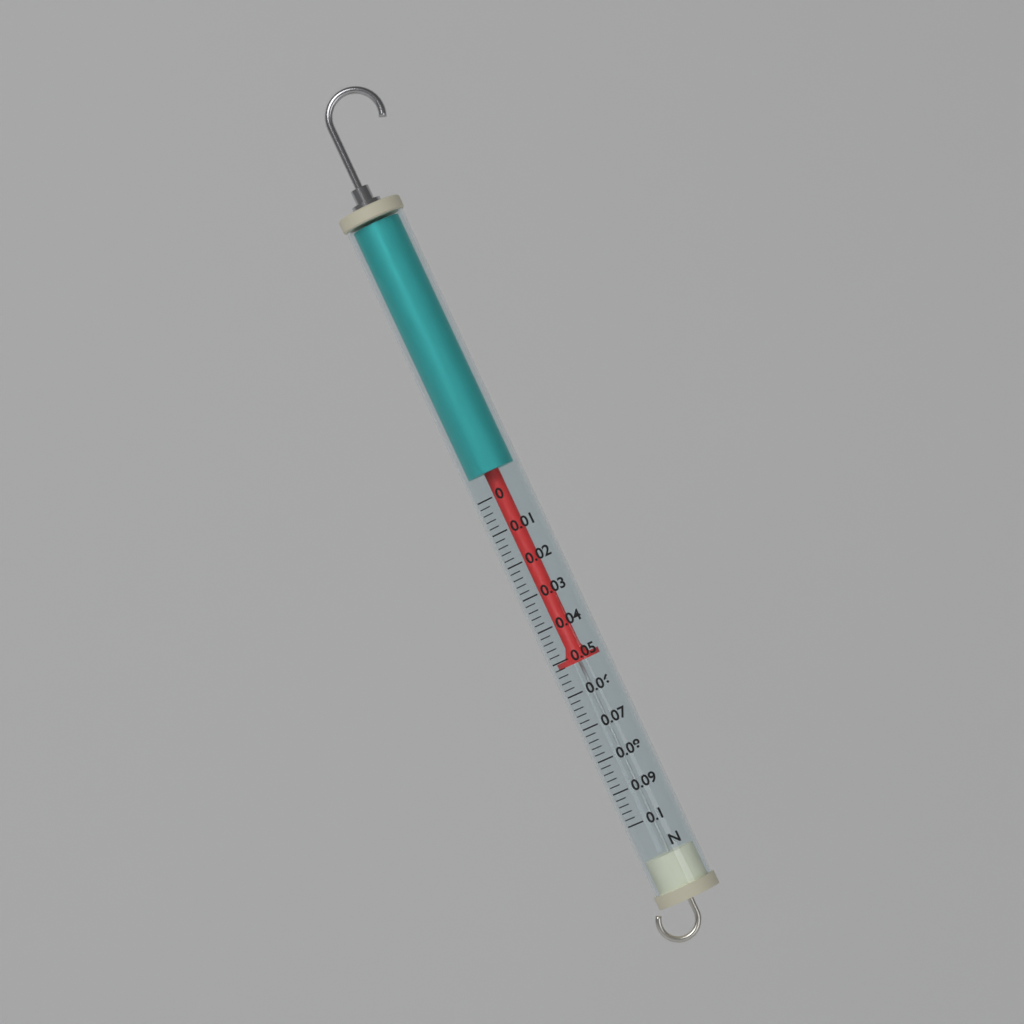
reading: 0.052 N
